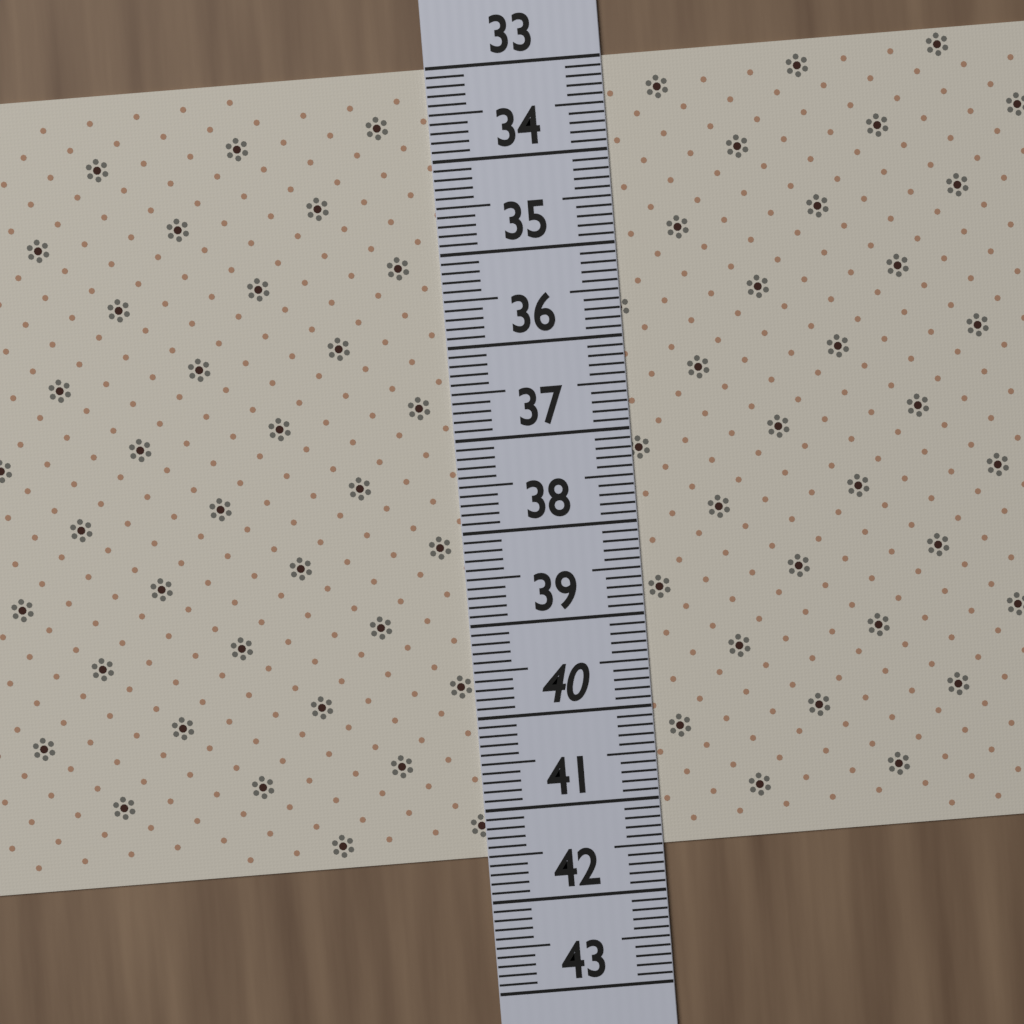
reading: 41.5 (no unit)
